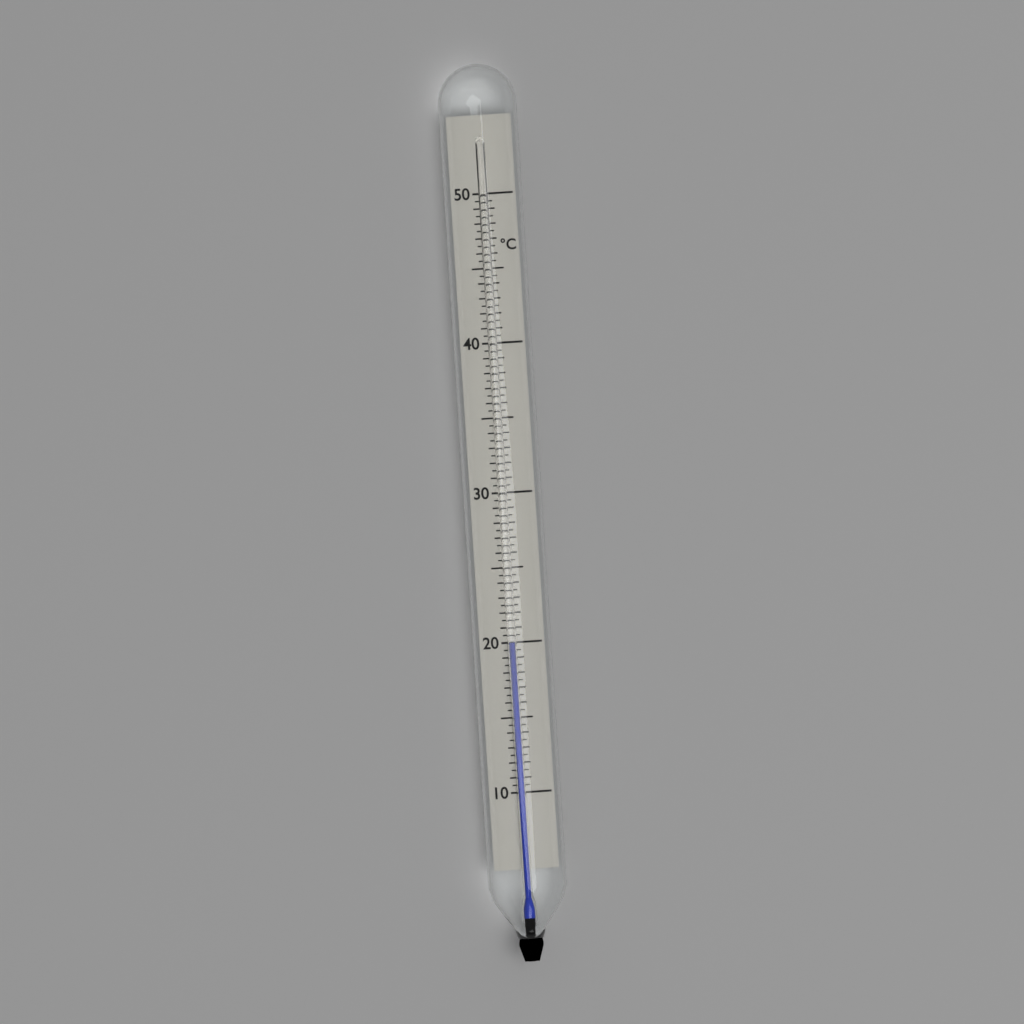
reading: 20.0 °C
